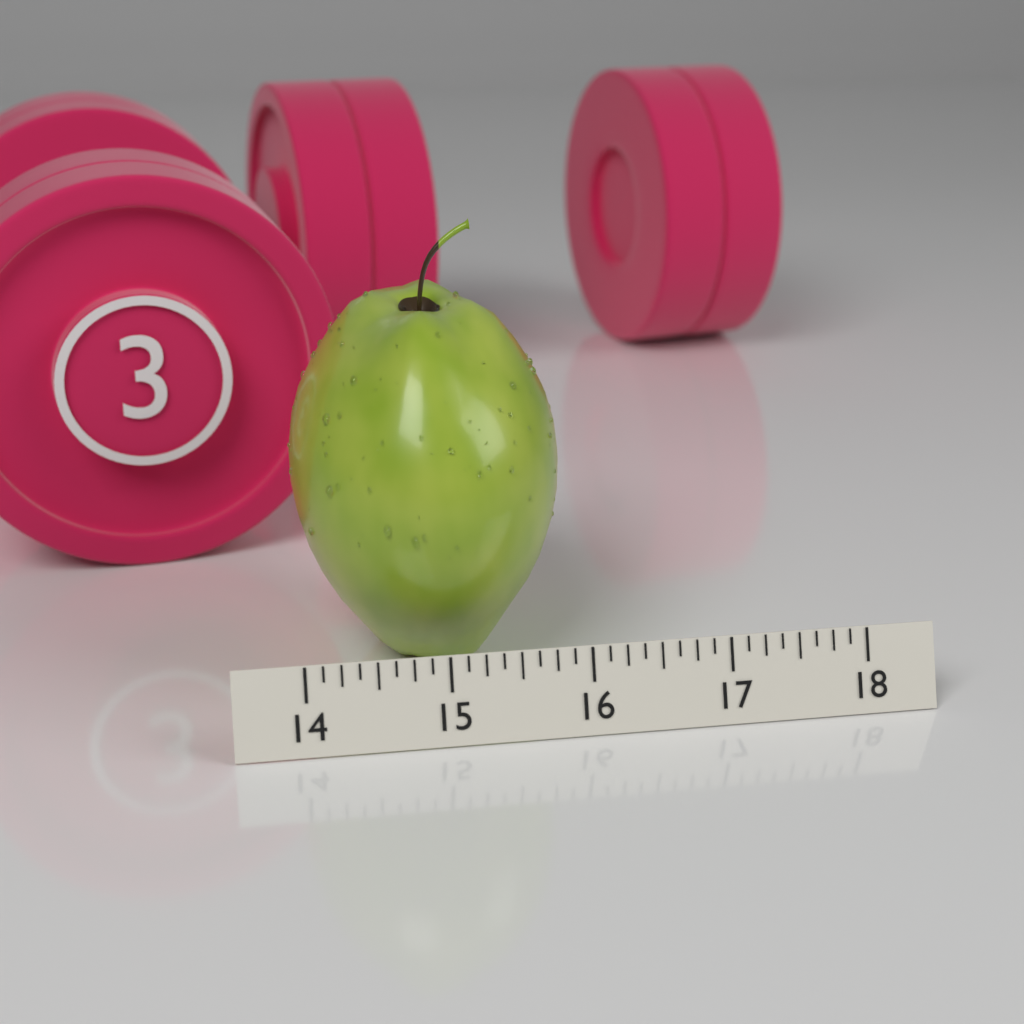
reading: 16.000 (no unit)
